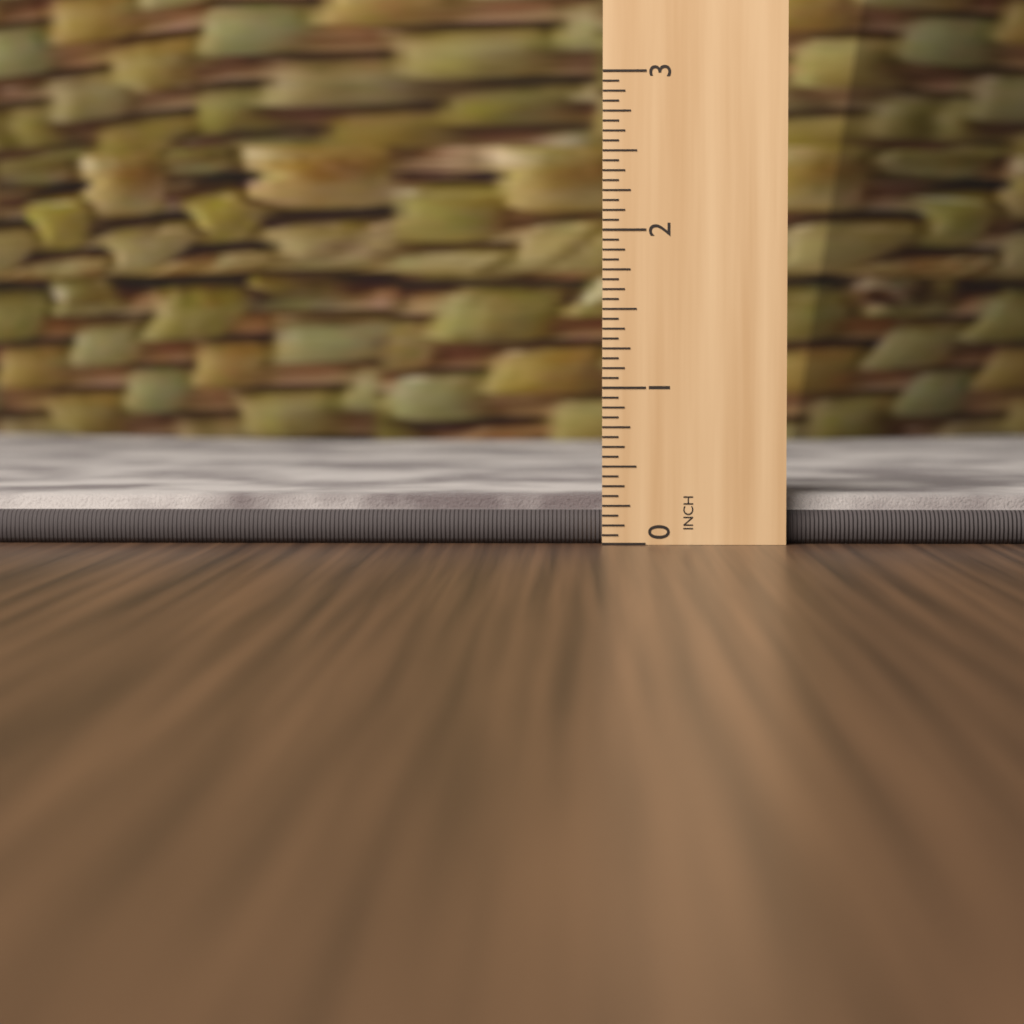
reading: 0.3125 in
